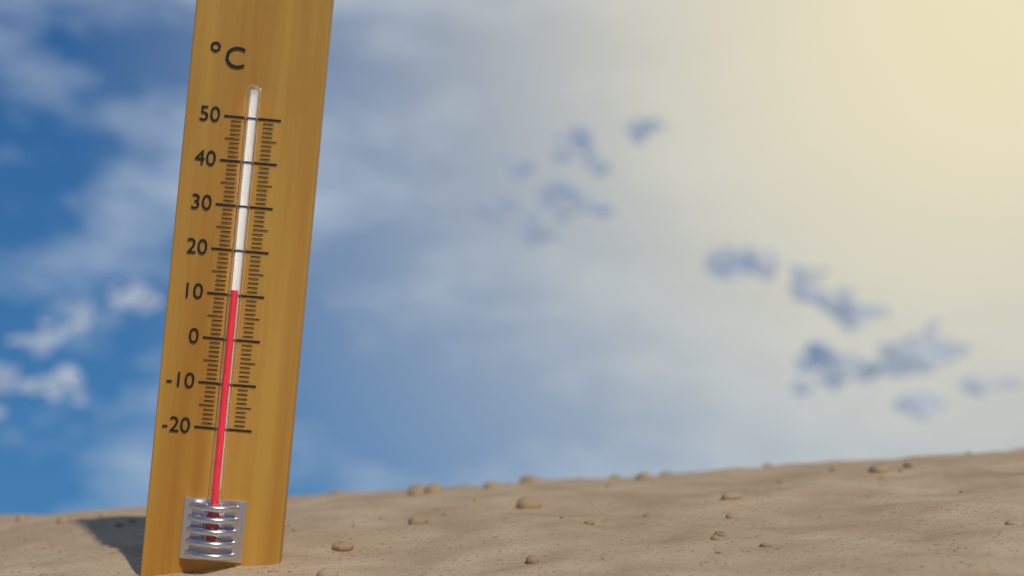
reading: 11 °C
